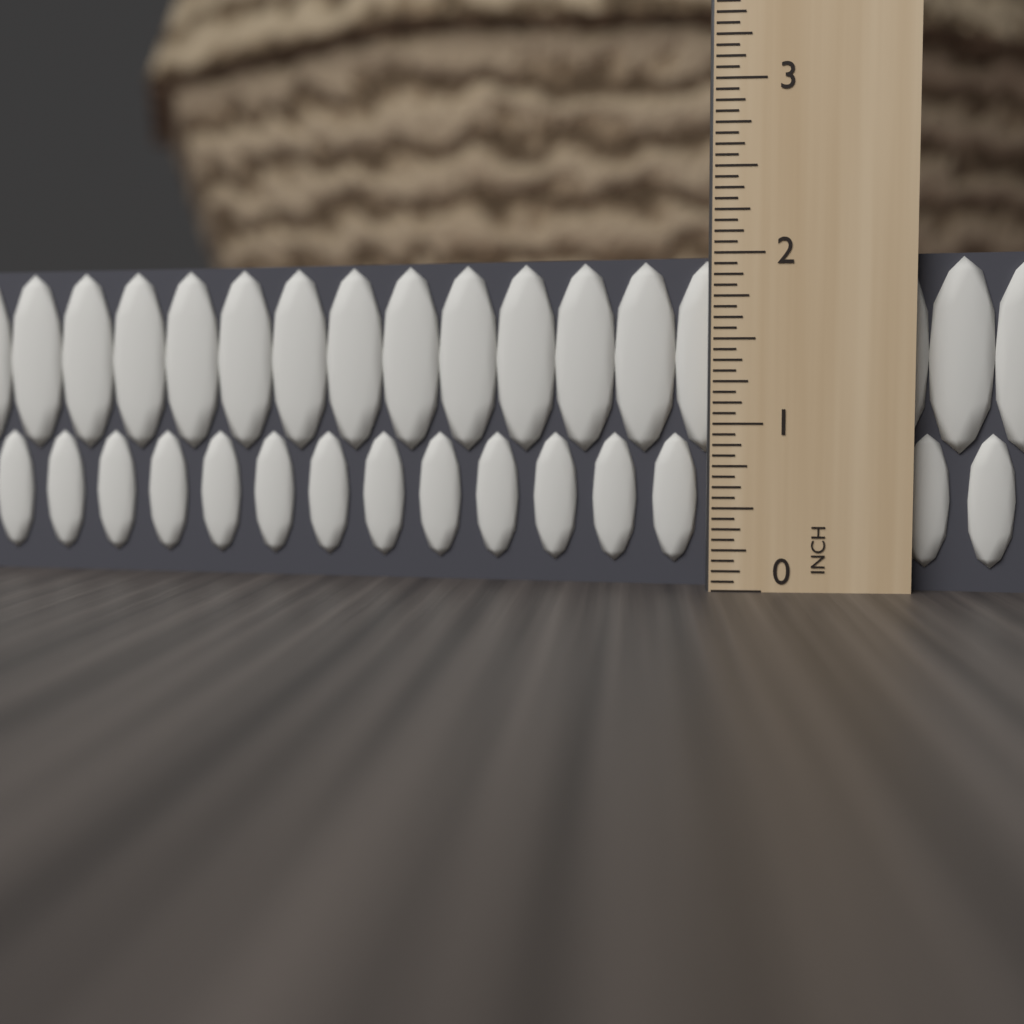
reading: 2.0000 in
